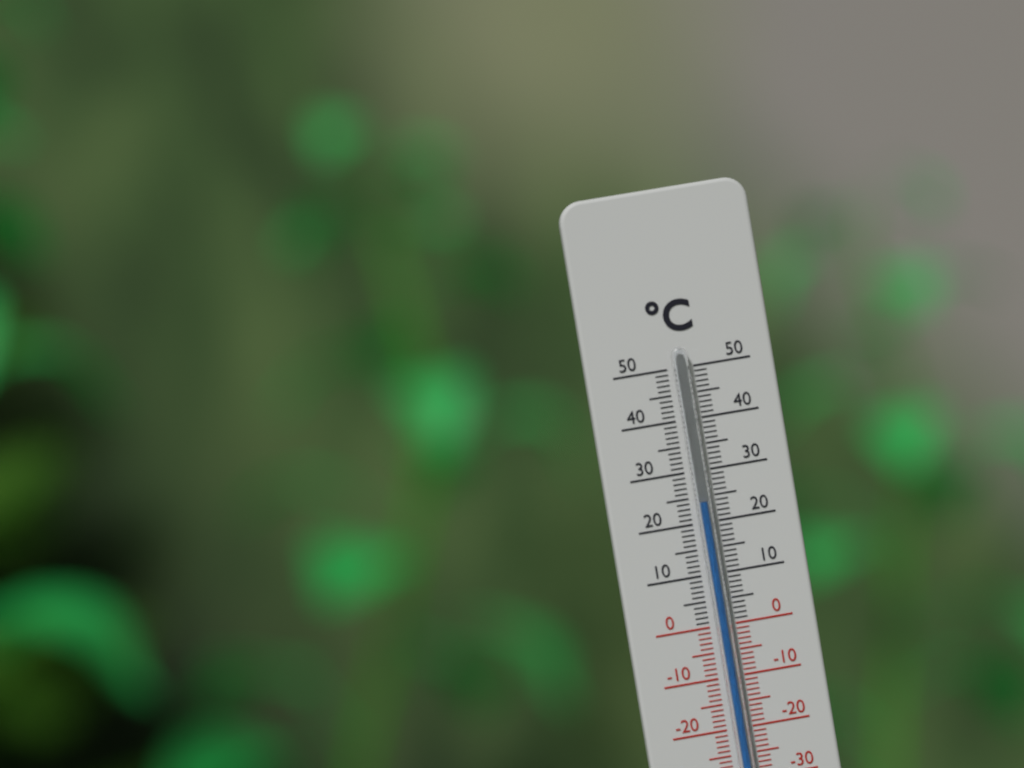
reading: 24 °C
